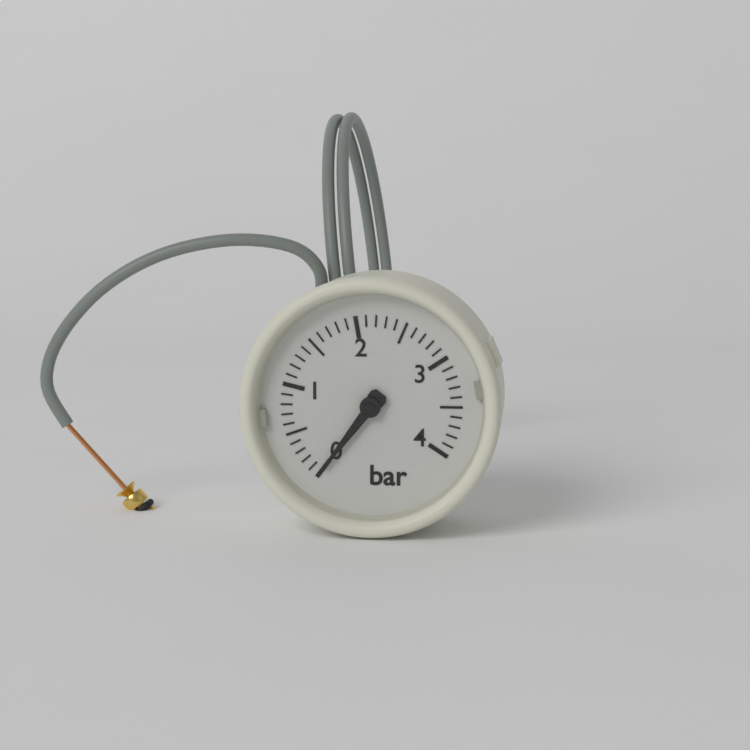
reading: 0.0 bar
